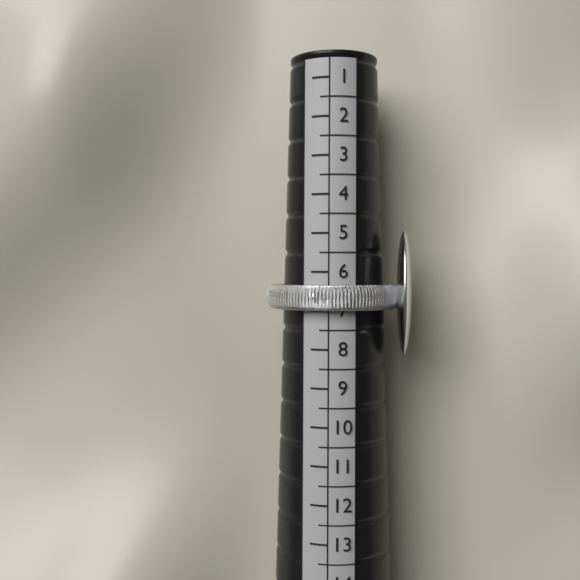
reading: 7.0 (no unit)
